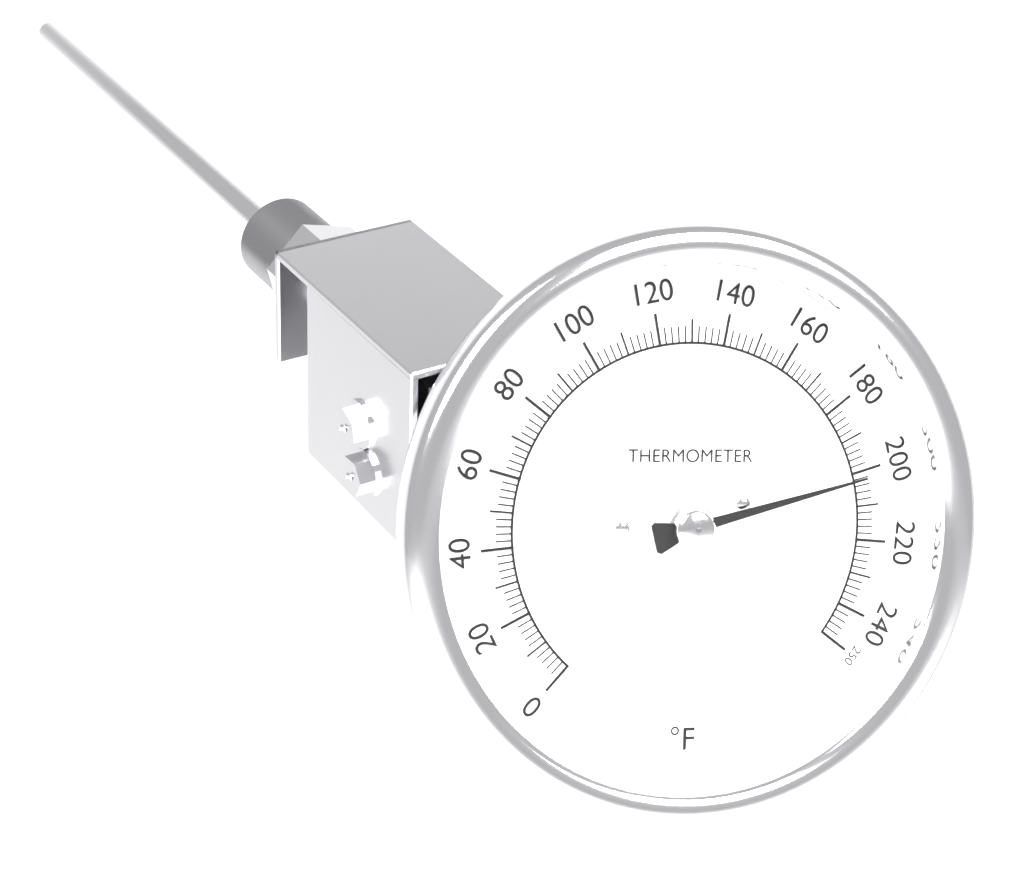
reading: 202 °F
